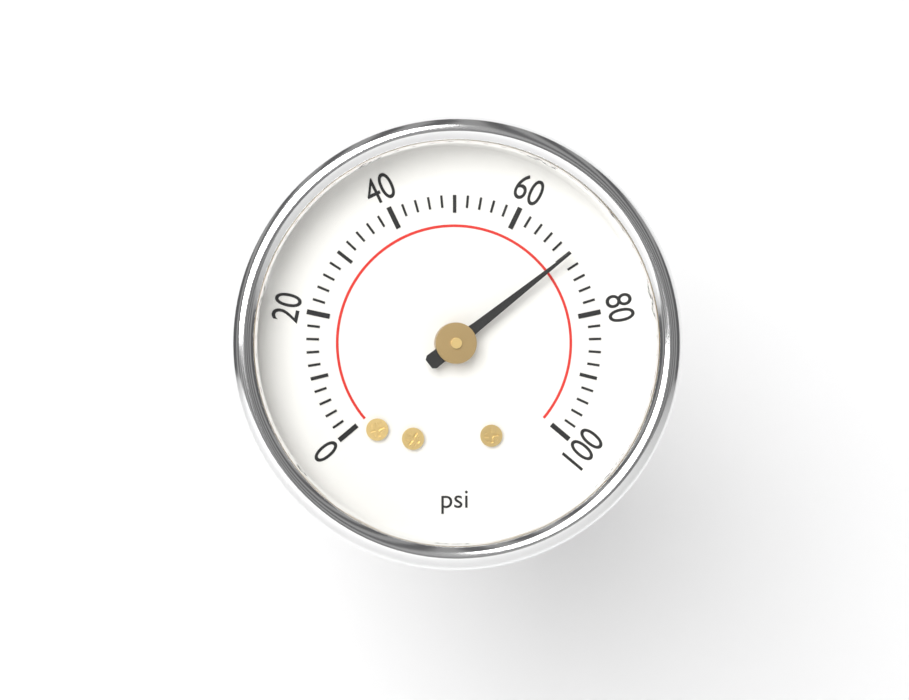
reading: 70 psi
